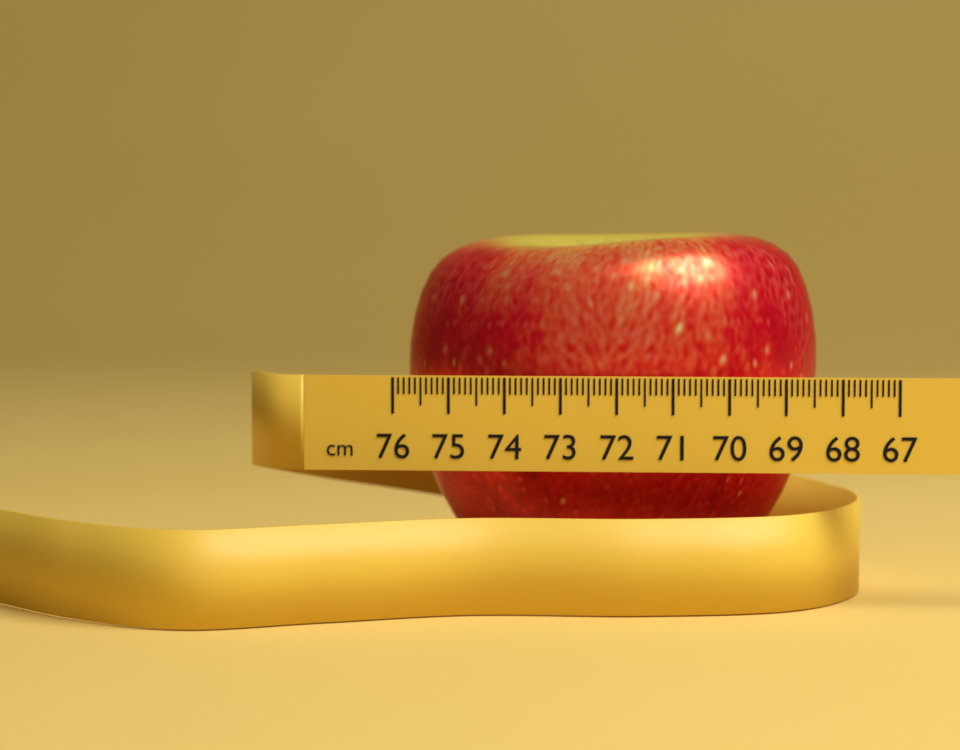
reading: 68.4 cm
